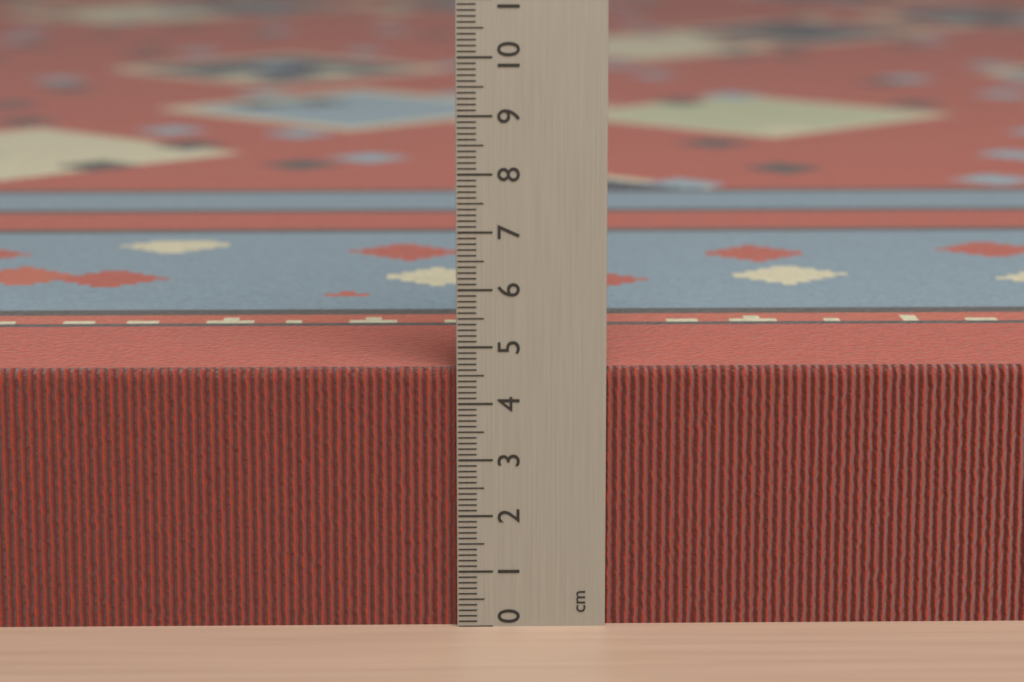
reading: 4.6 cm
